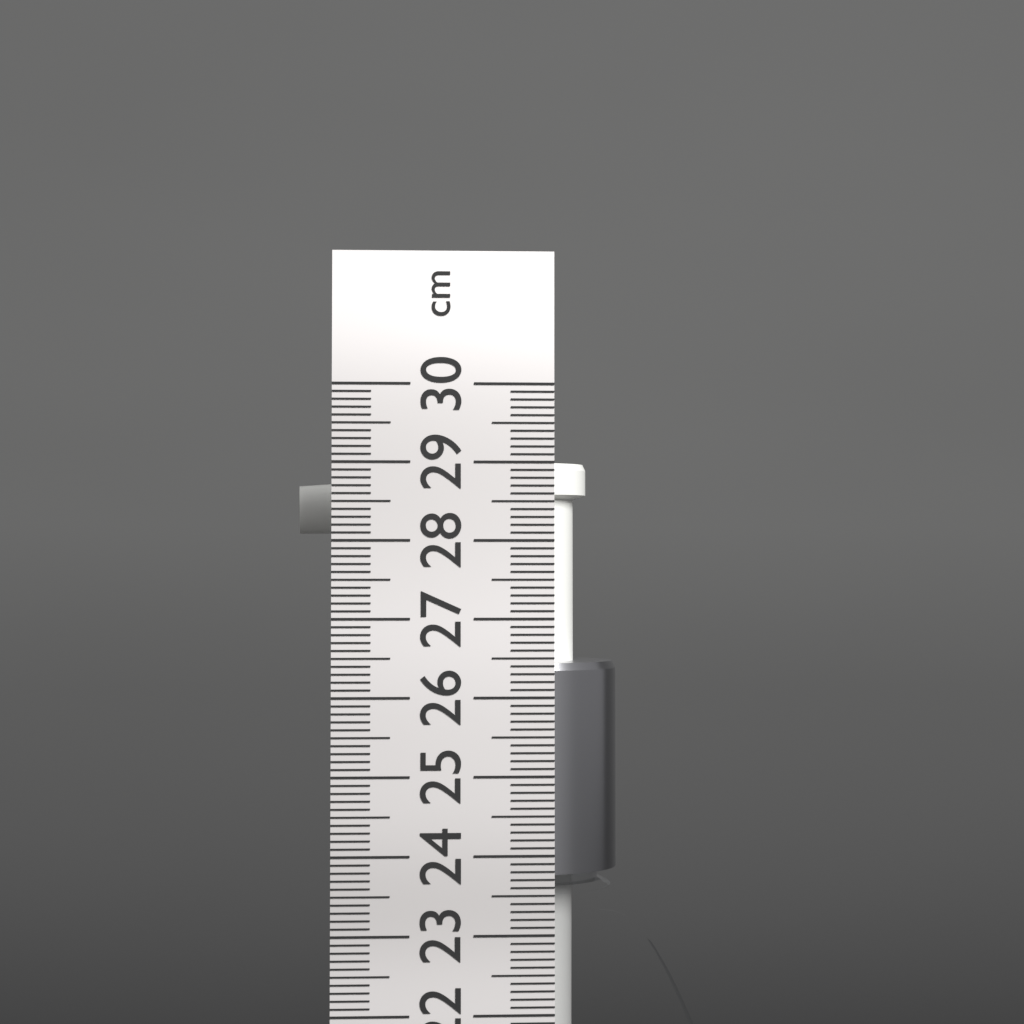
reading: 29.1 cm
